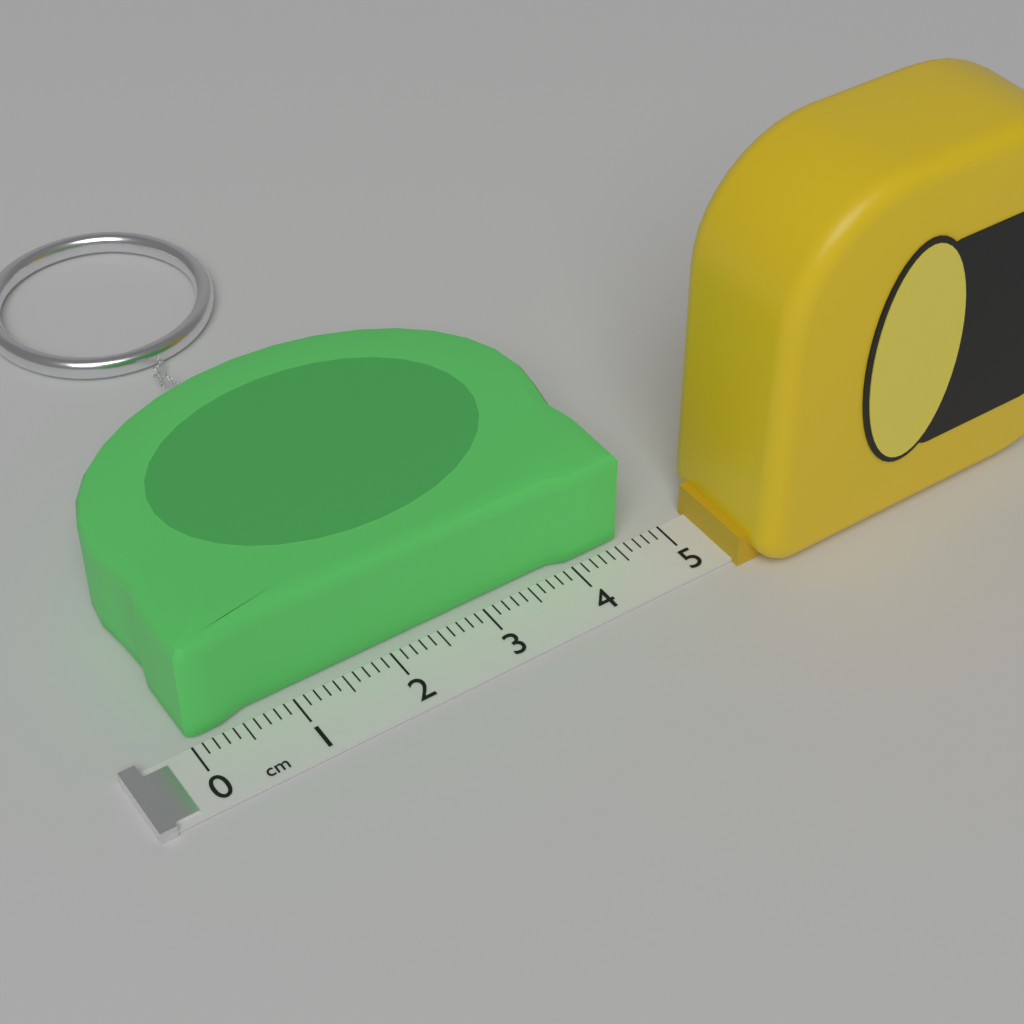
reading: 4.6 cm
